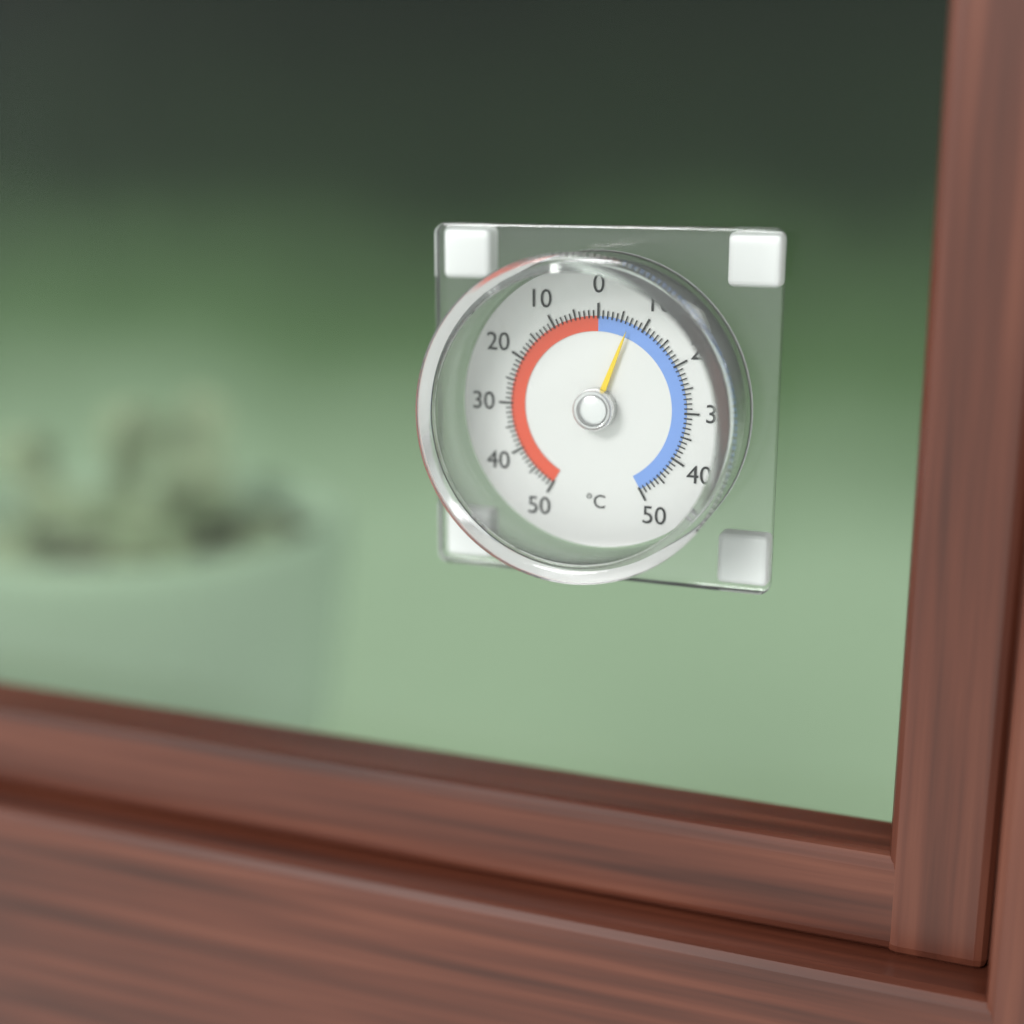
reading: -7 °C
